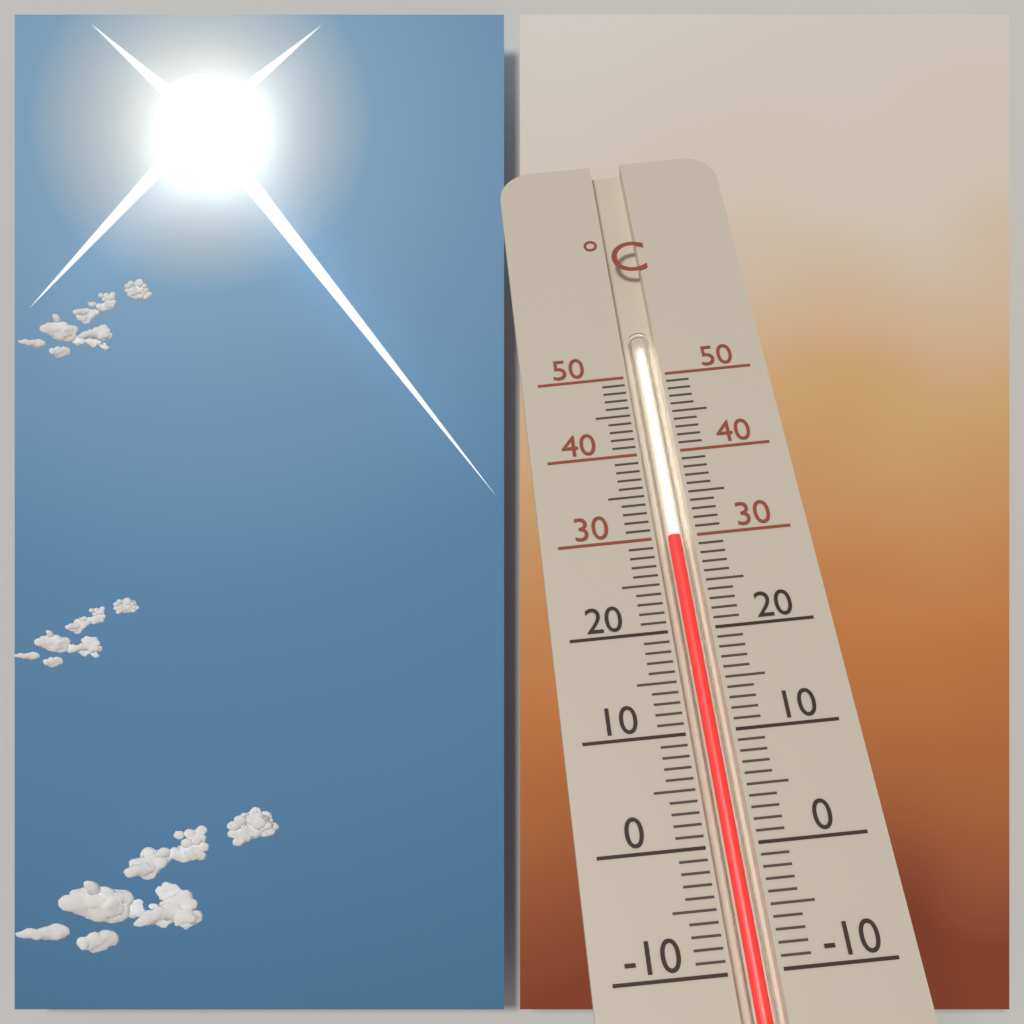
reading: 30 °C
